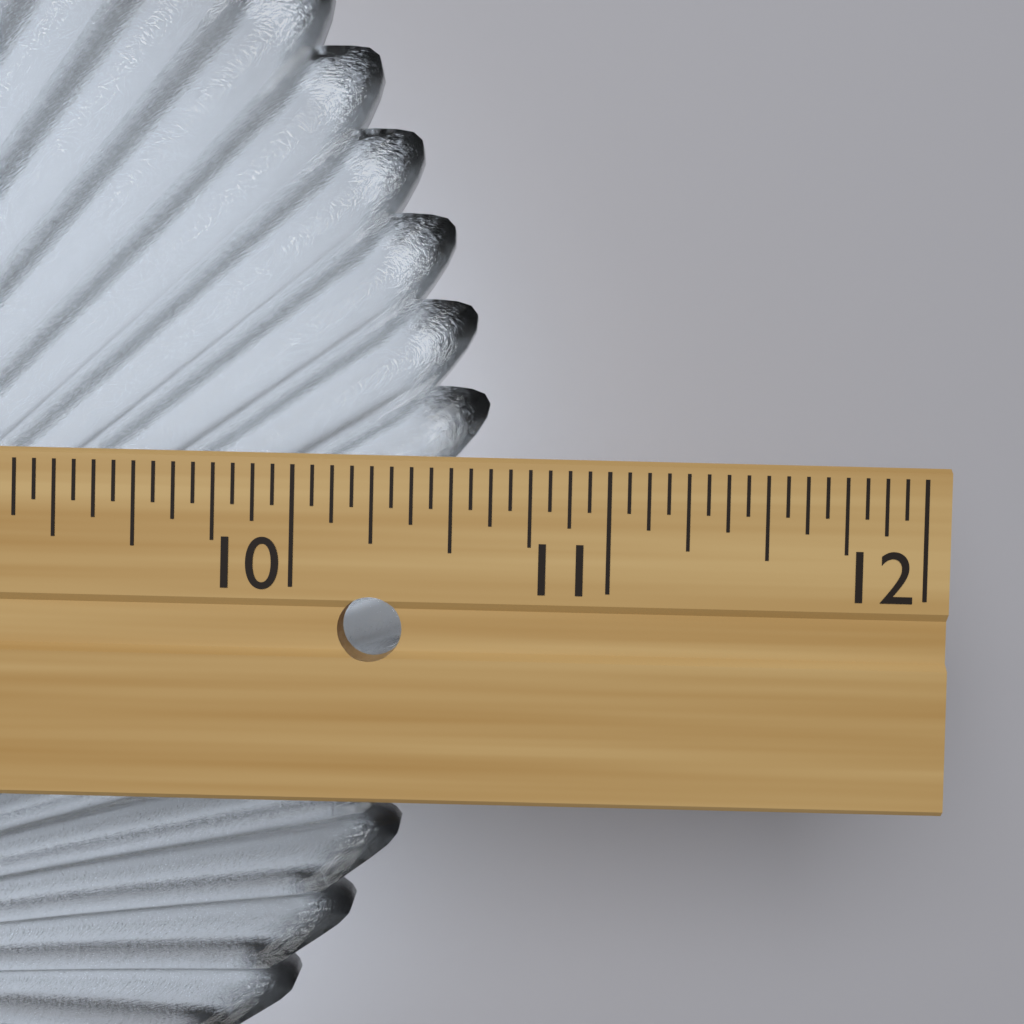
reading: 10.6250 in
